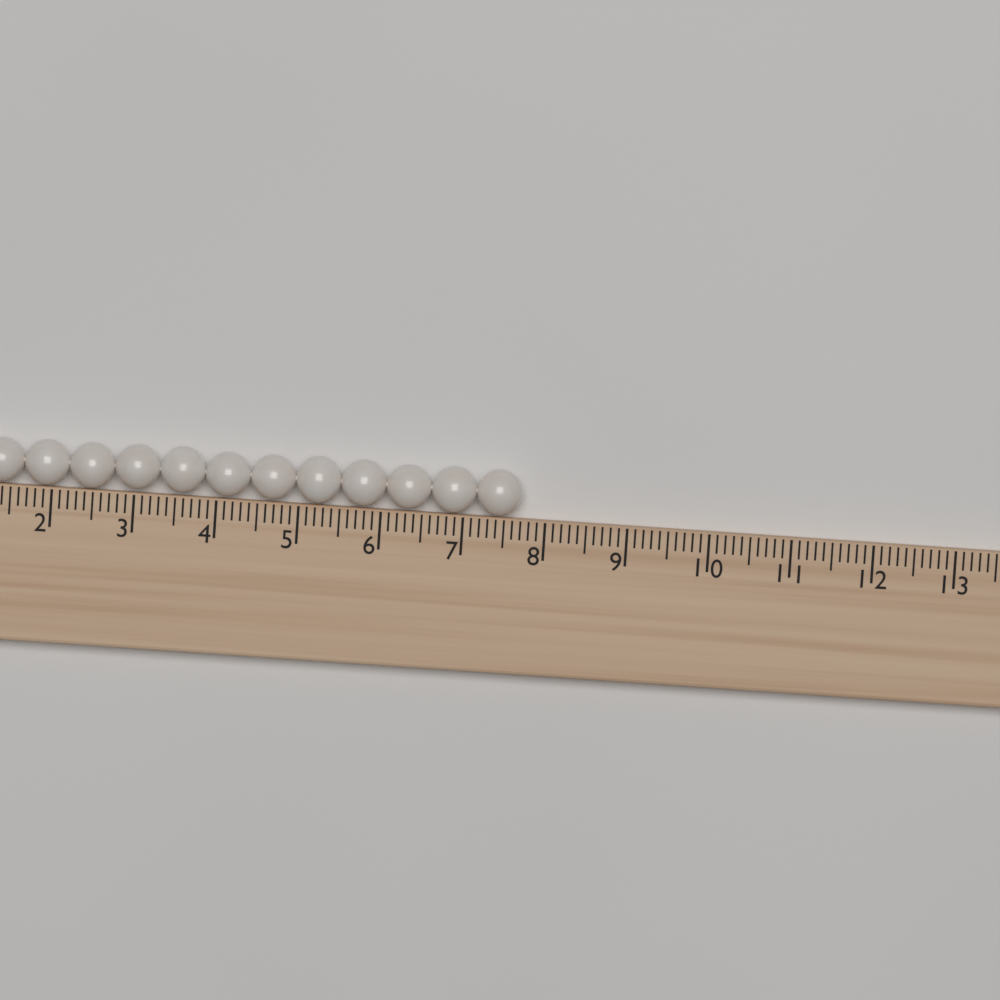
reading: 7.7 (no unit)
